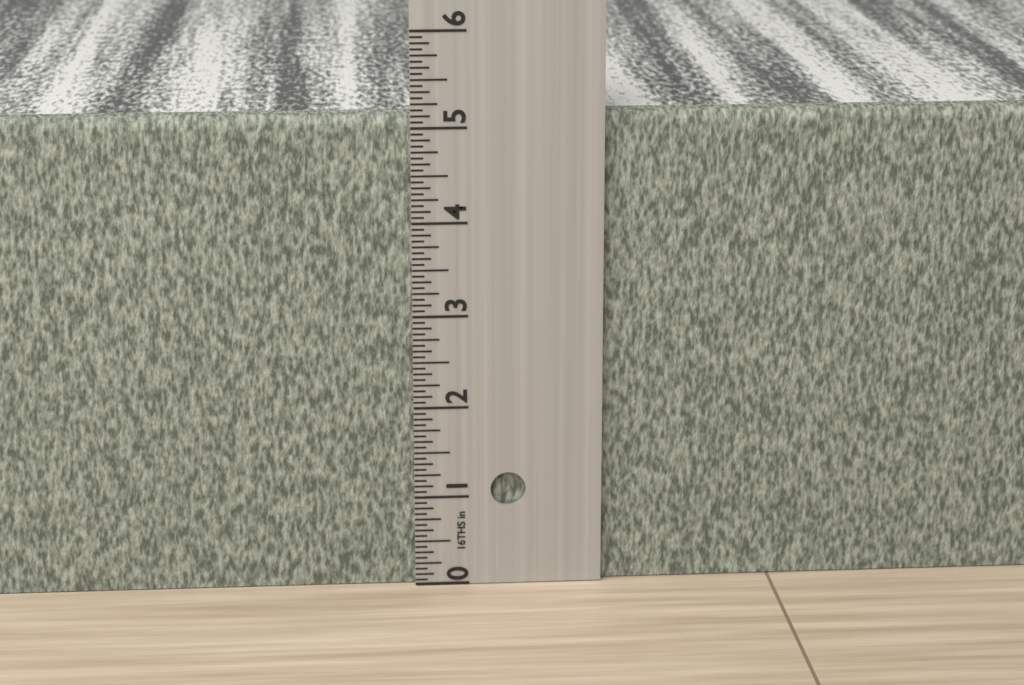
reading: 5.1250 in
